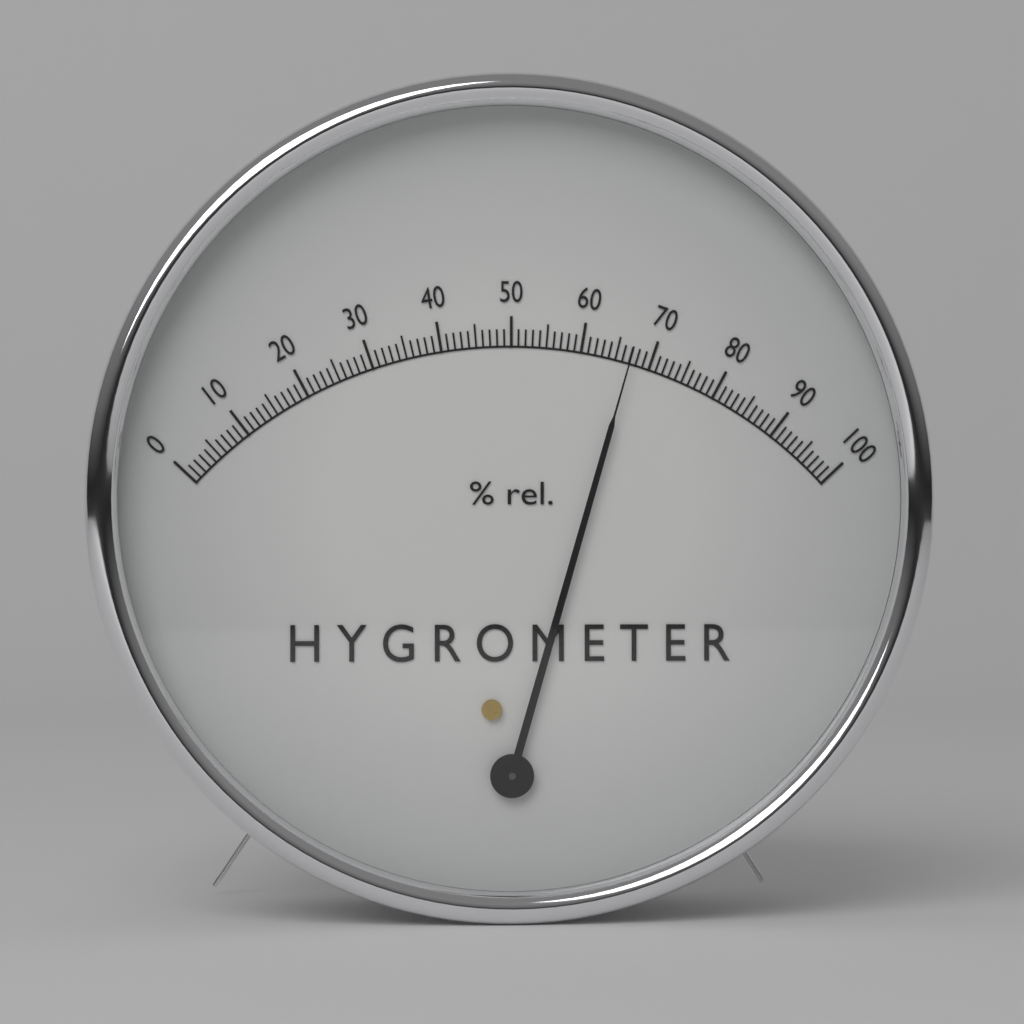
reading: 67 %
